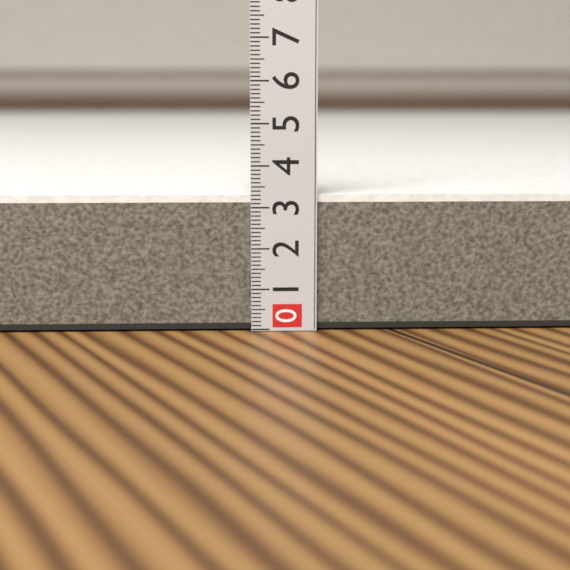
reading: 3.3 (no unit)
